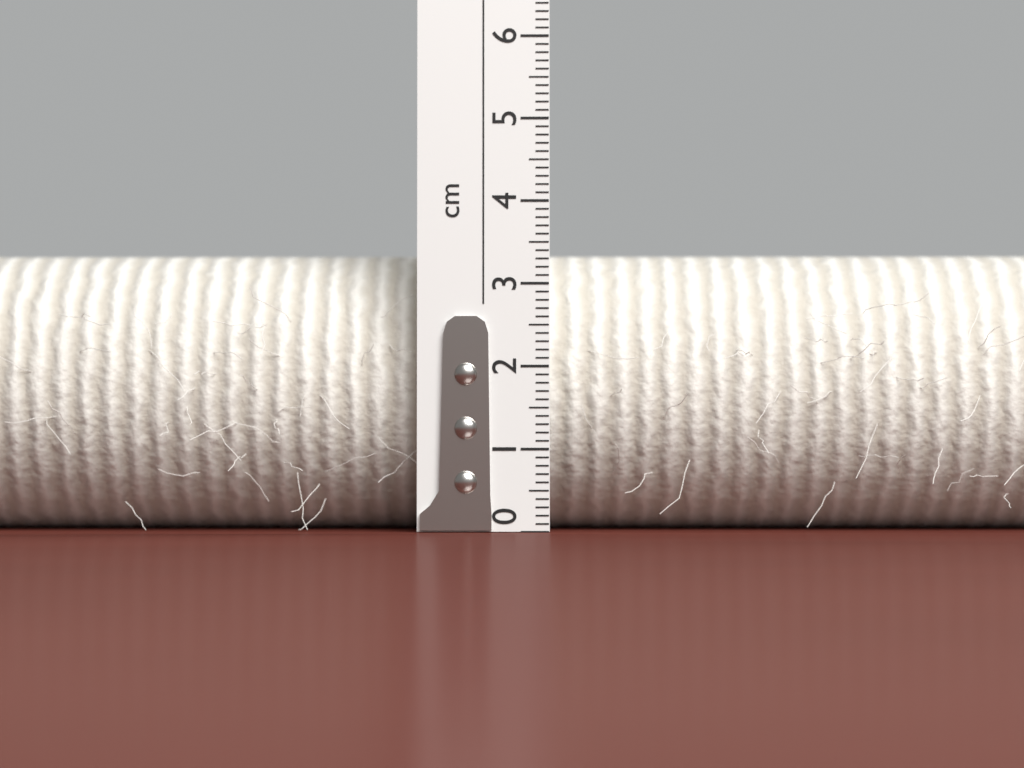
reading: 3.5 cm
